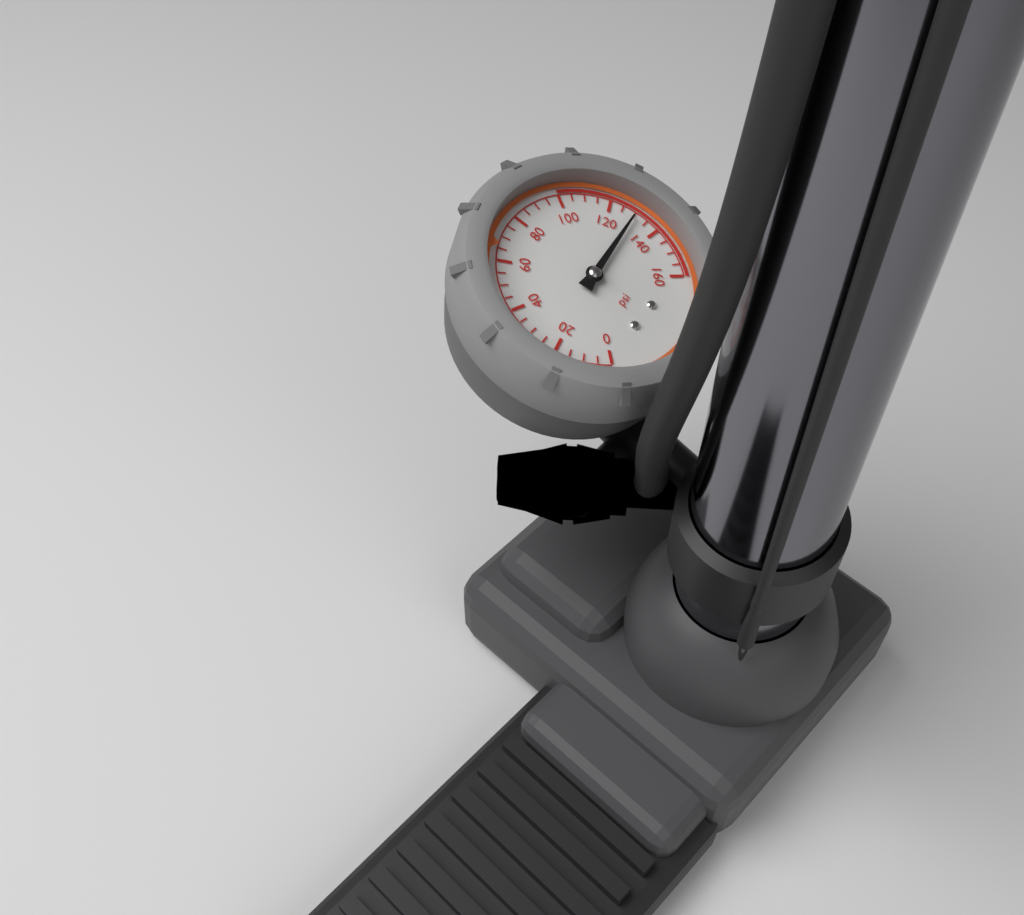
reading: 130 psi
